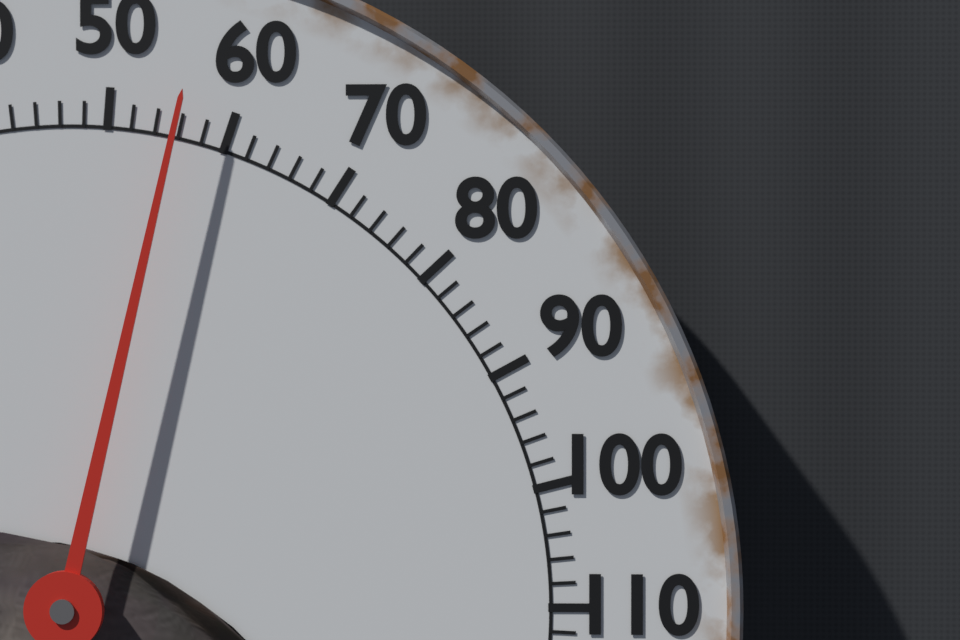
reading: 56 °F
